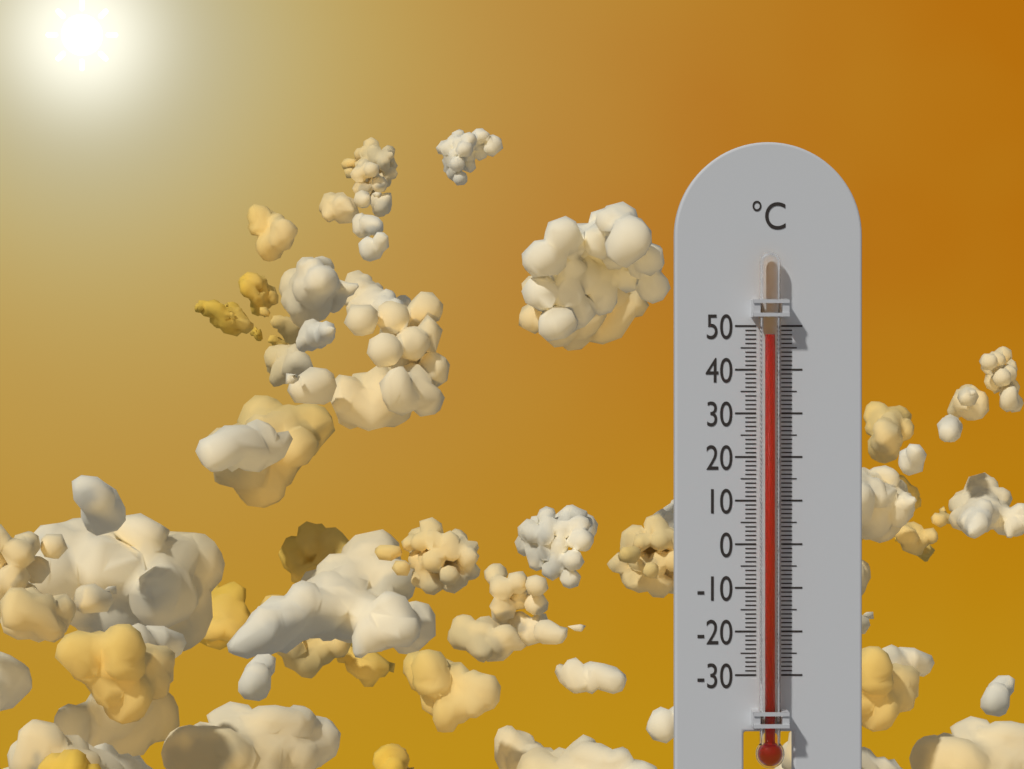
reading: 48 °C
